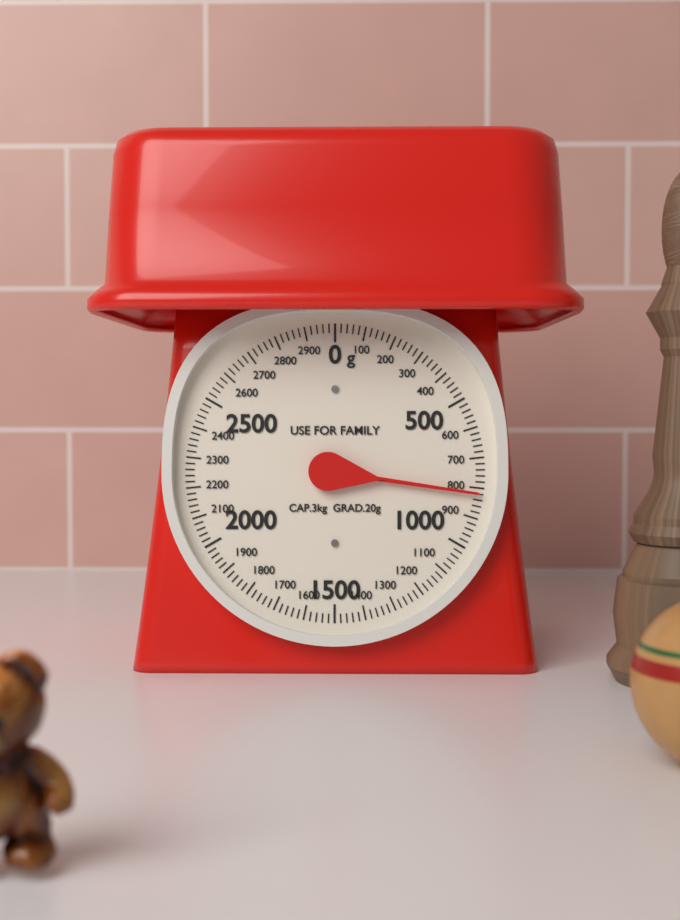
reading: 820 g
